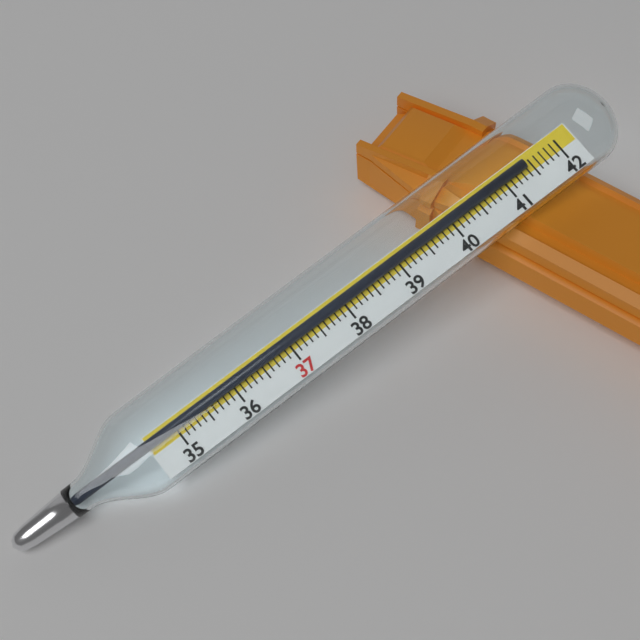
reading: 41.4 (no unit)
